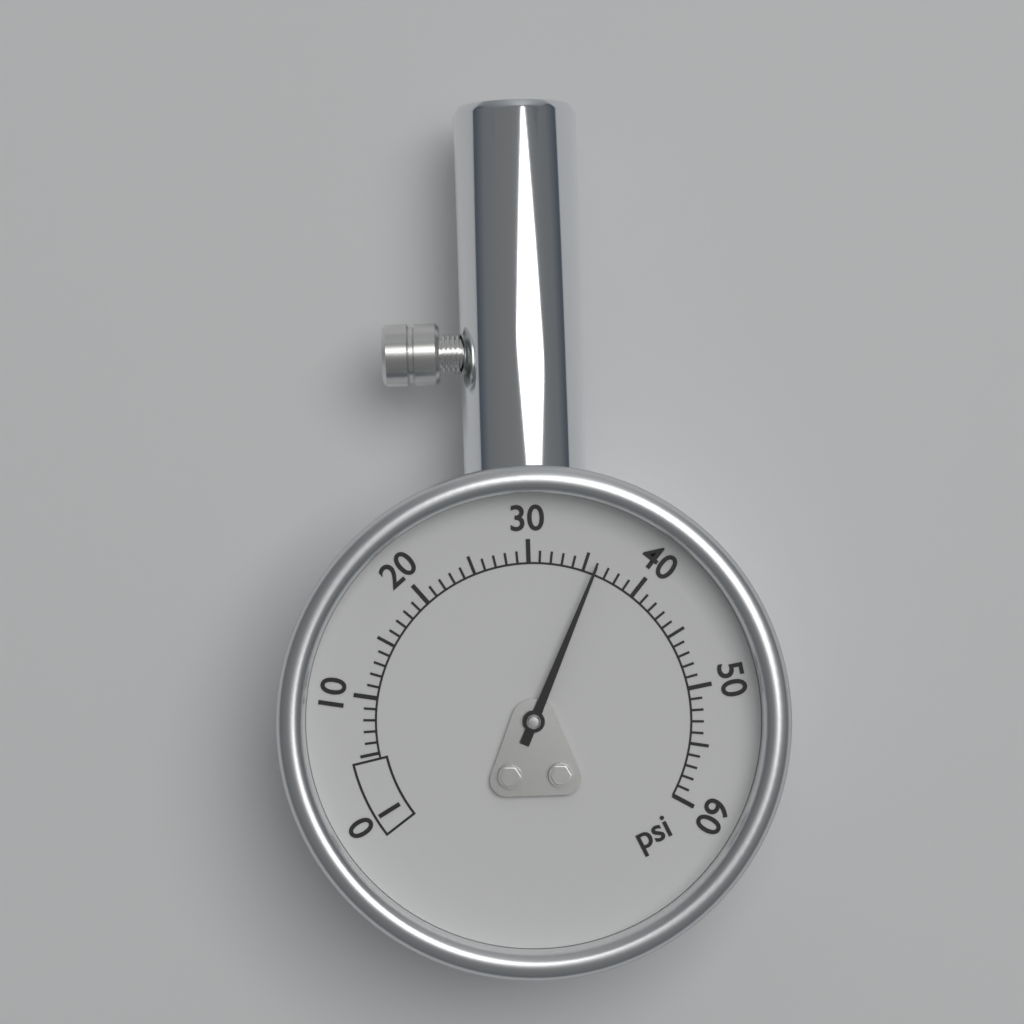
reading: 36 psi
